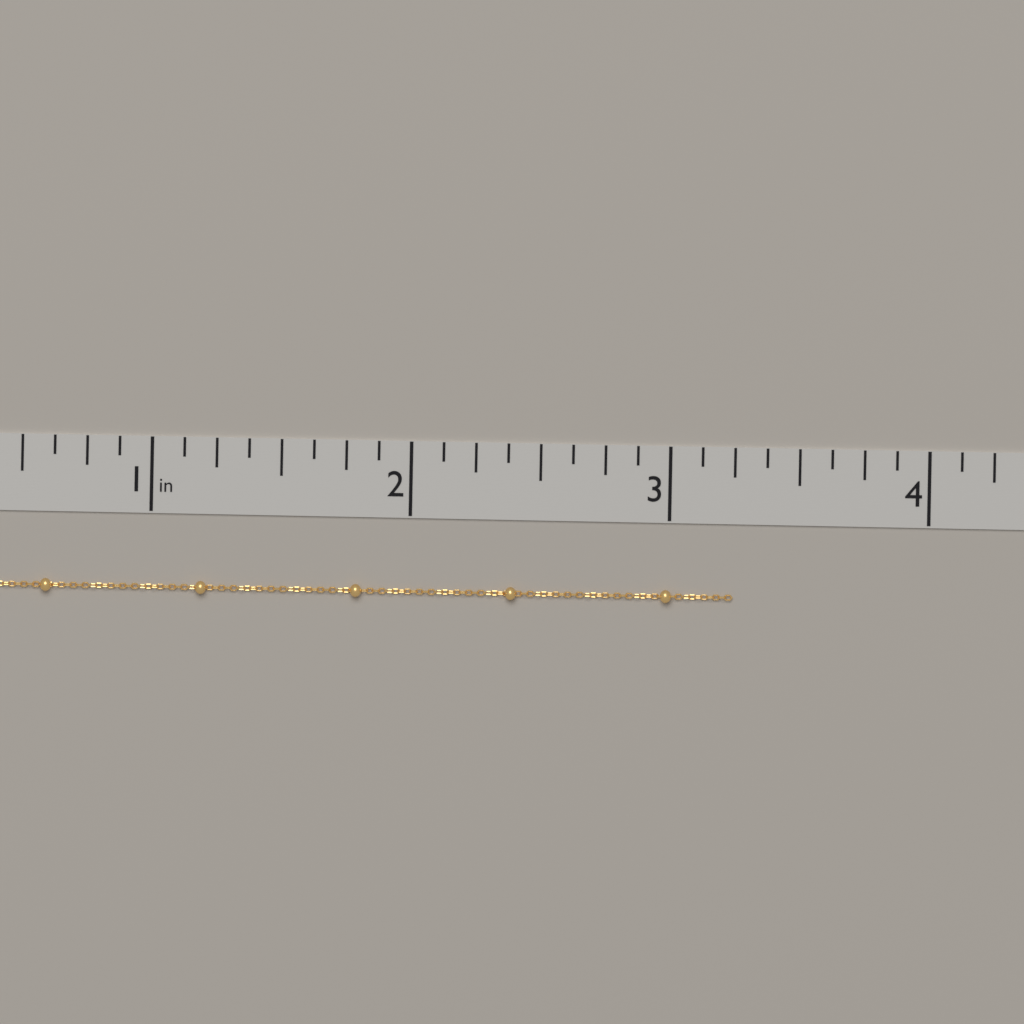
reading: 3.250 in
